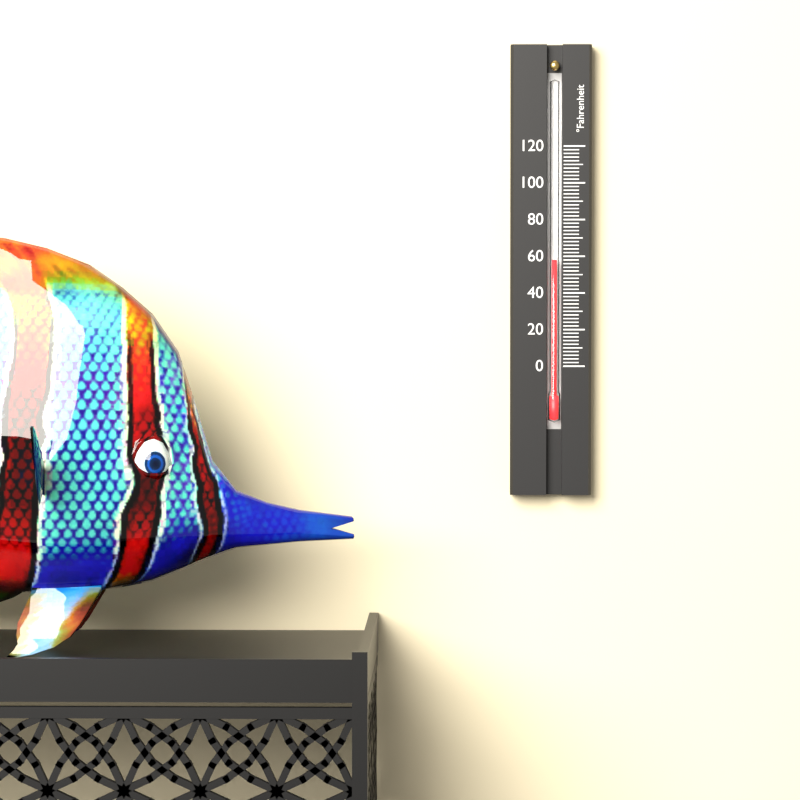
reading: 58 °F
